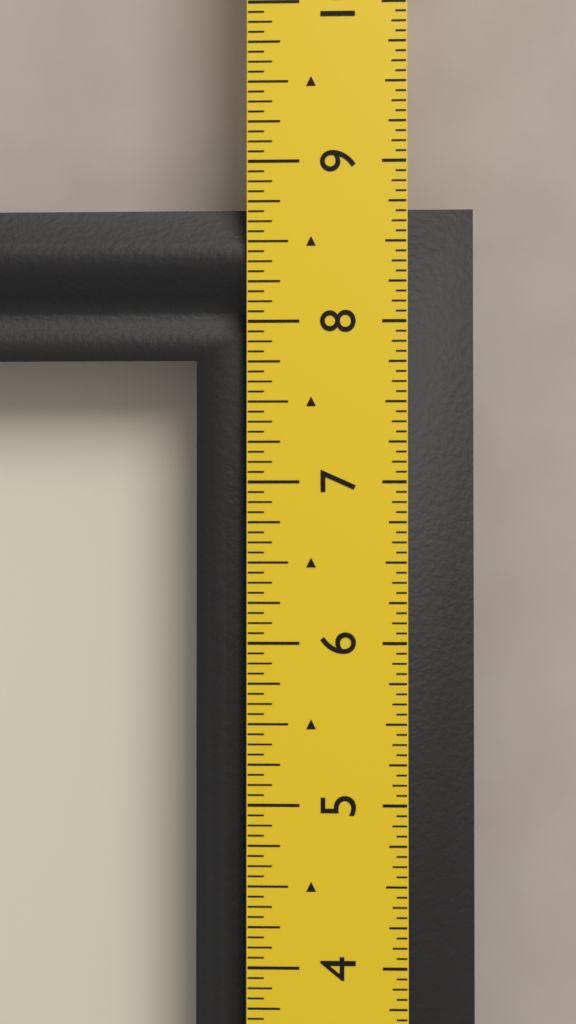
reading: 8.7500 in
